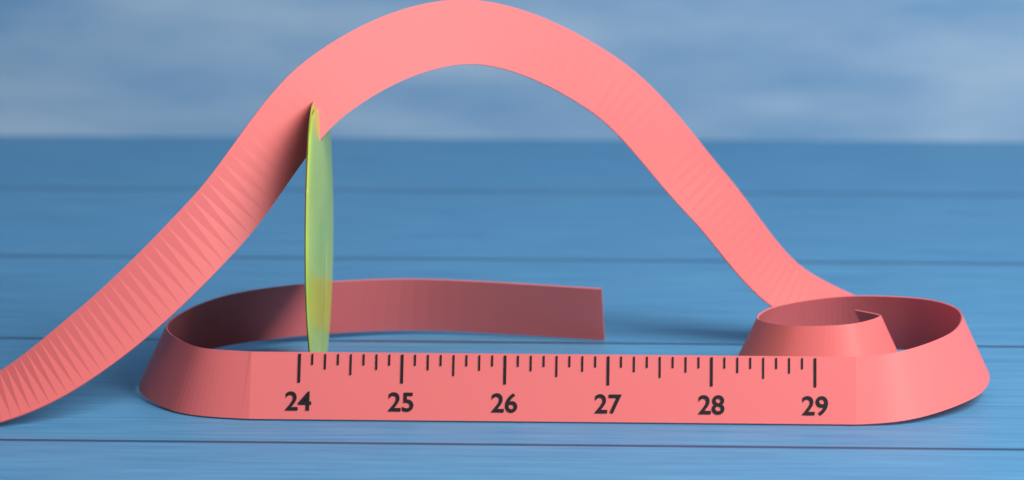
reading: 24.125 (no unit)
